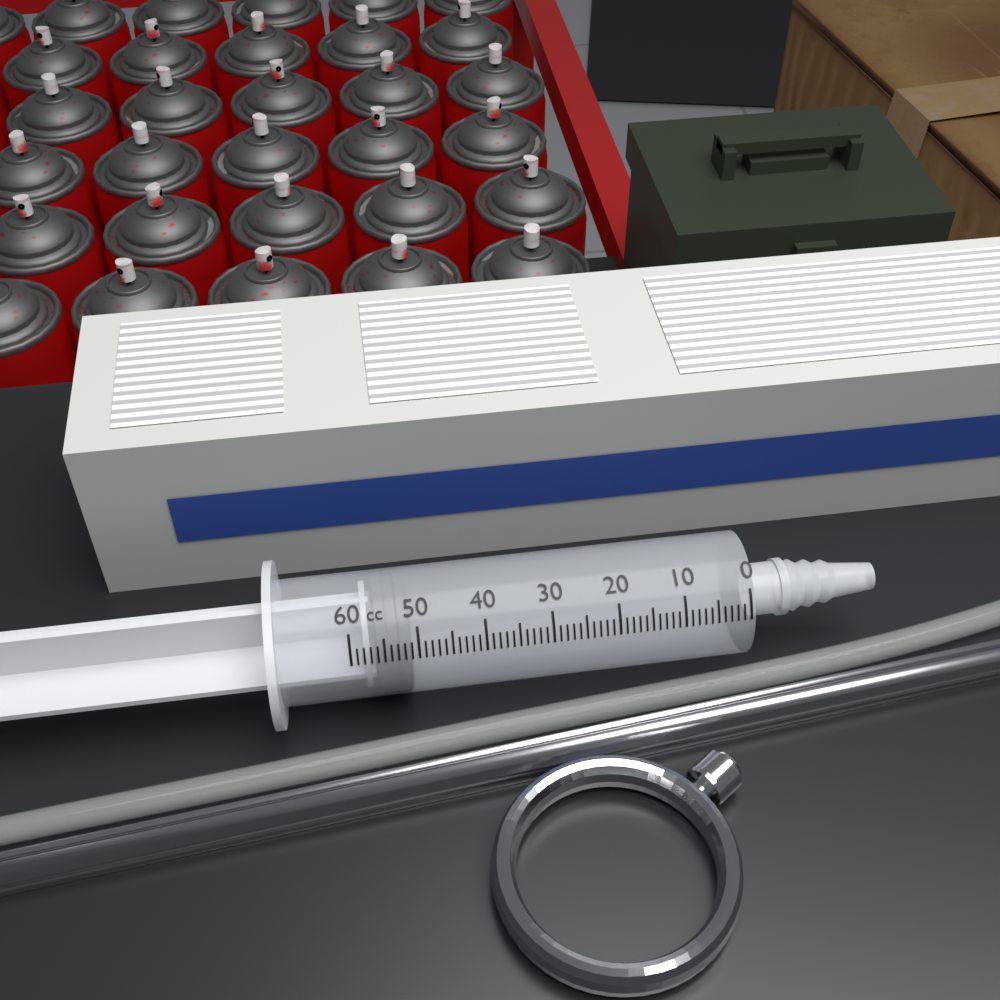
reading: 51 cc
